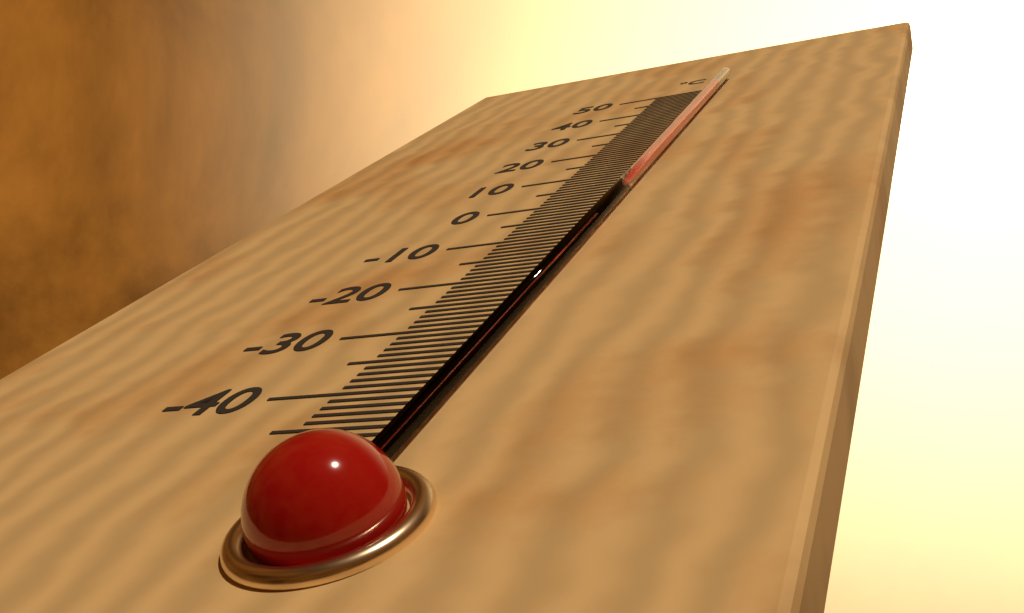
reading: 48 °C
